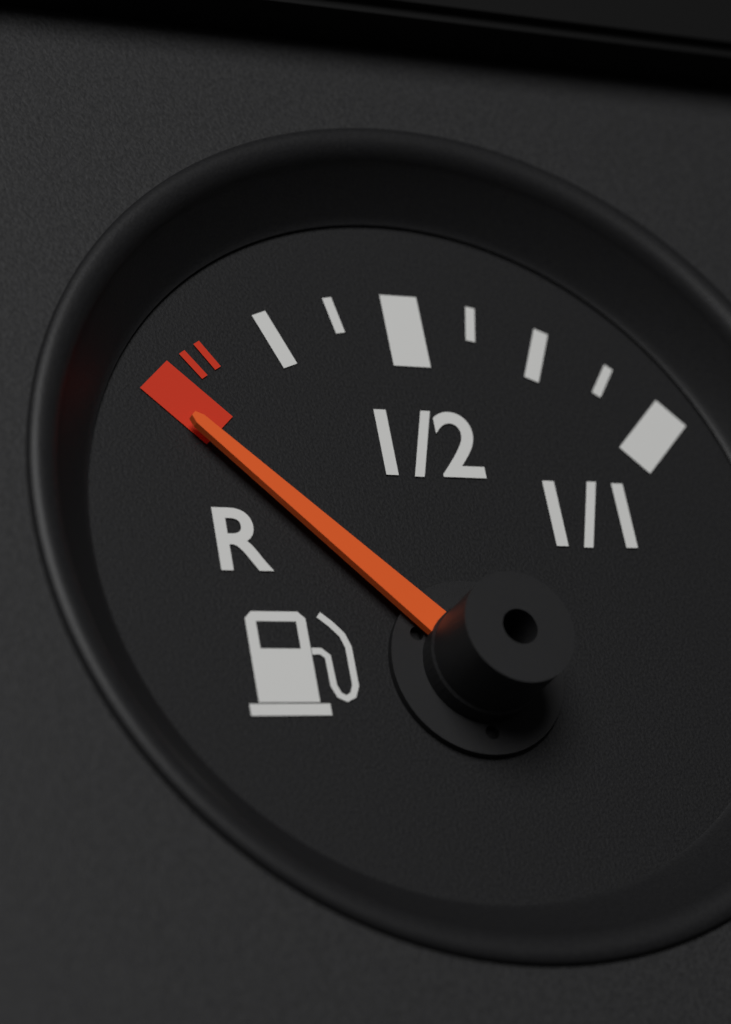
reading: 0.000 (no unit)
